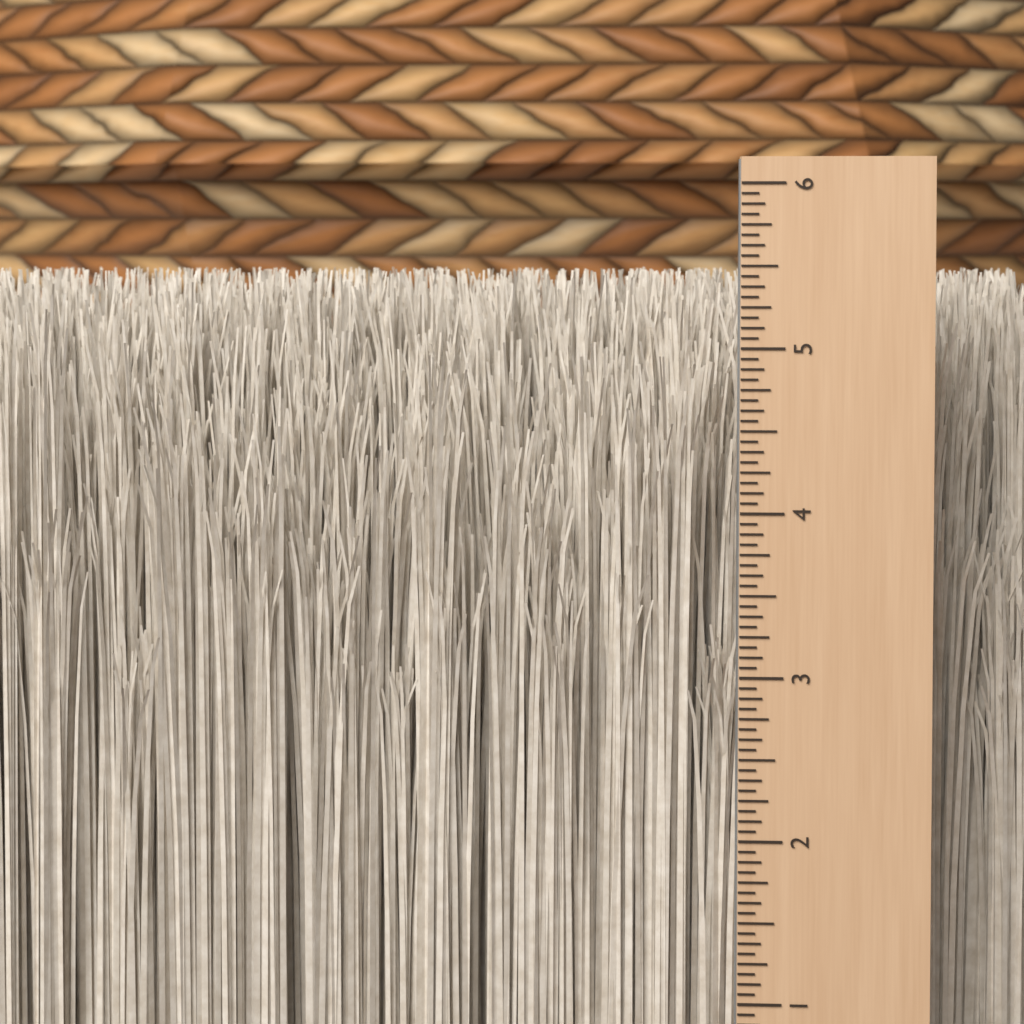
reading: 5.4375 in
